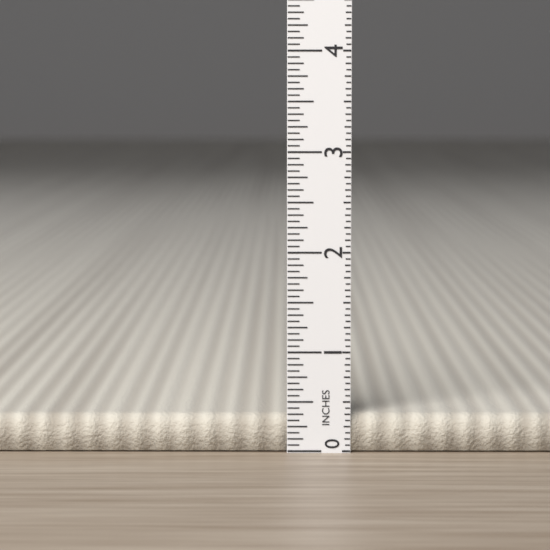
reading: 0.3750 in
